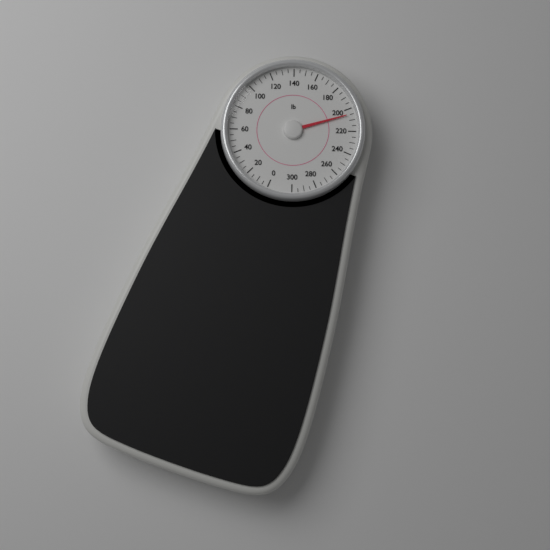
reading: 205 lb
